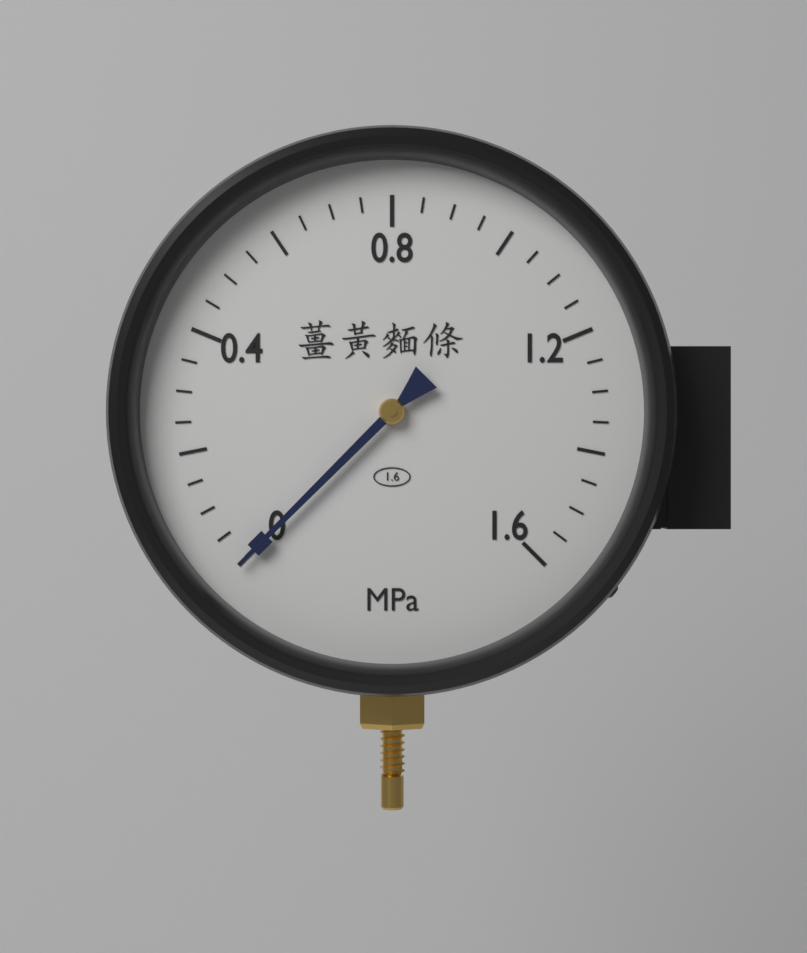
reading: 0.00 MPa
